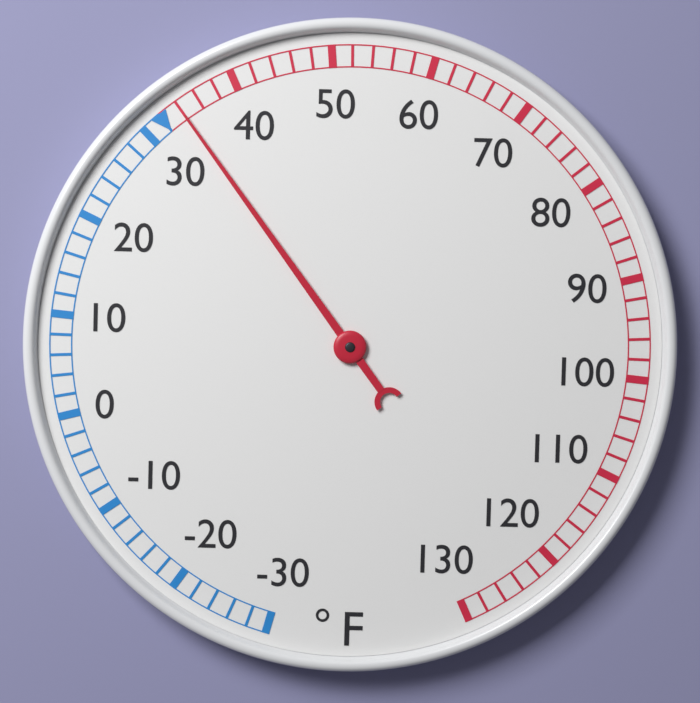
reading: 34 °F
